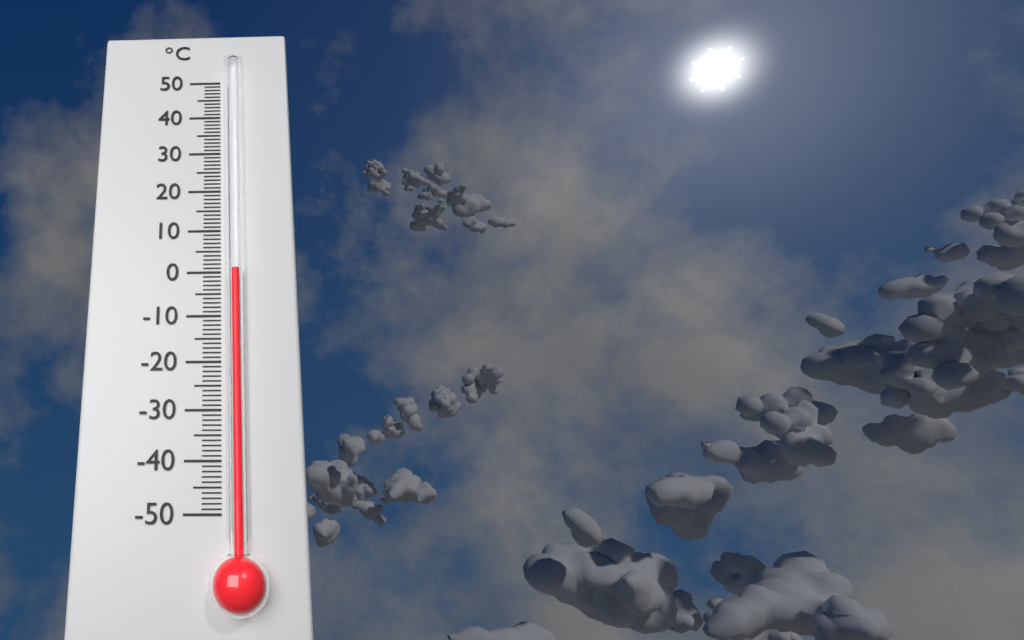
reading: 0 °C
